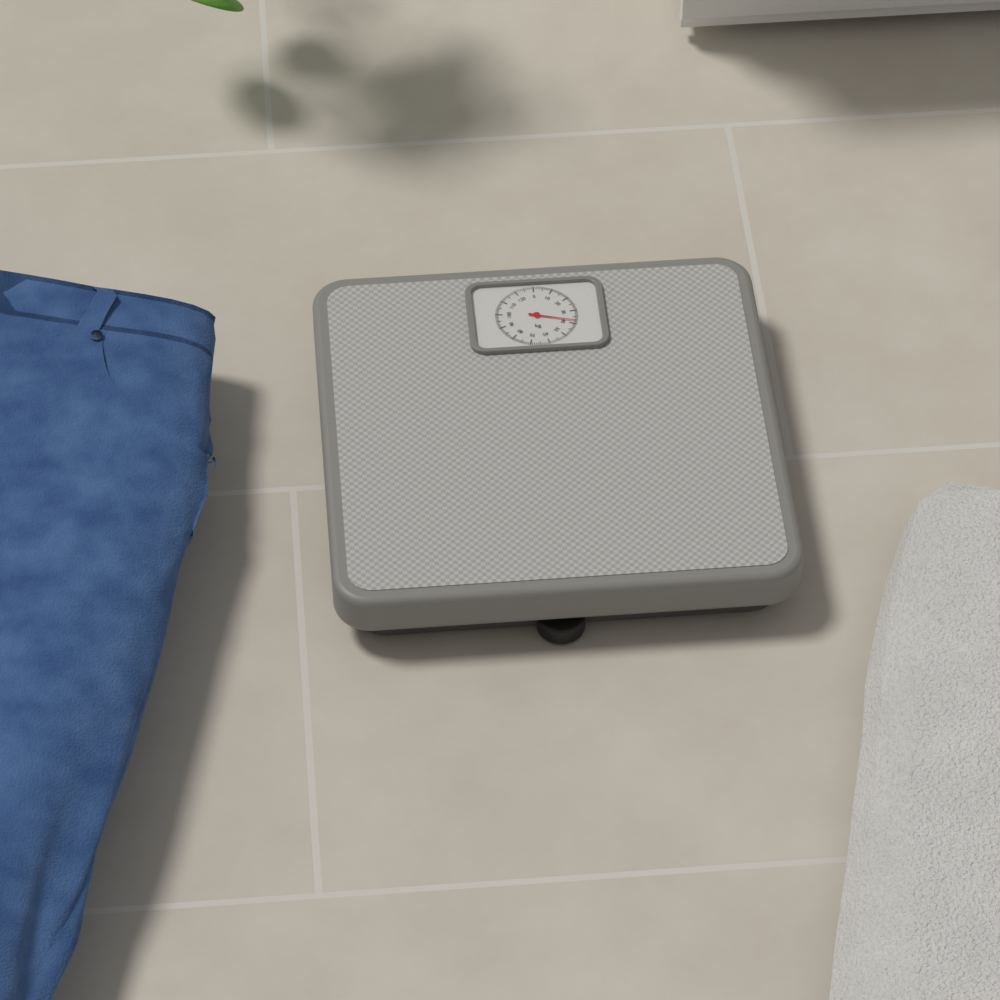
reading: 38 kg
